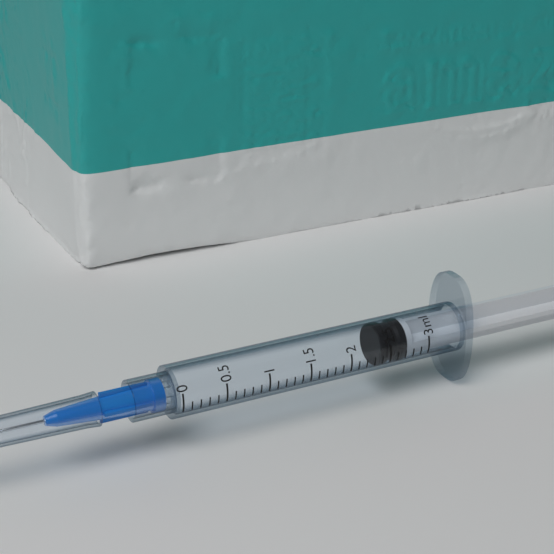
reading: 2.4 ml
